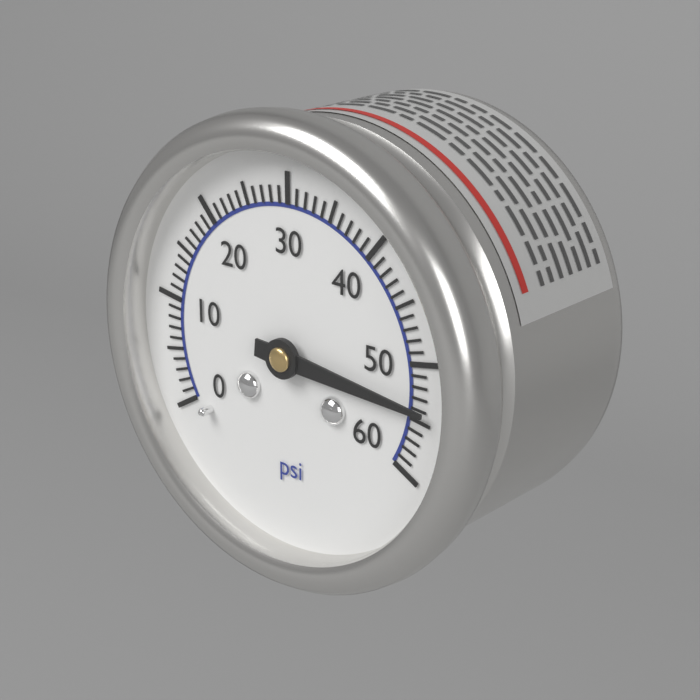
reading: 54 psi
